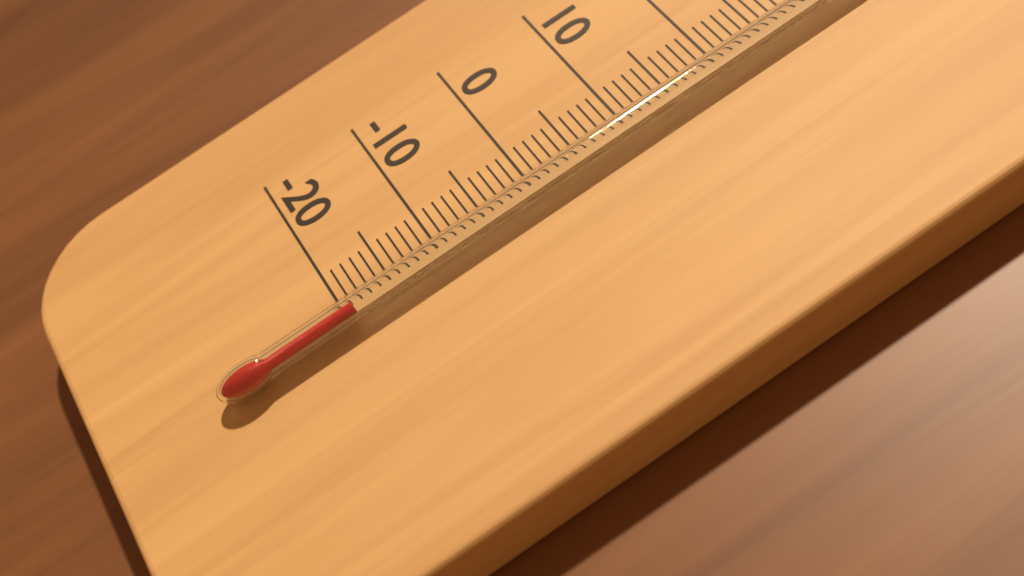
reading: -19 °C
